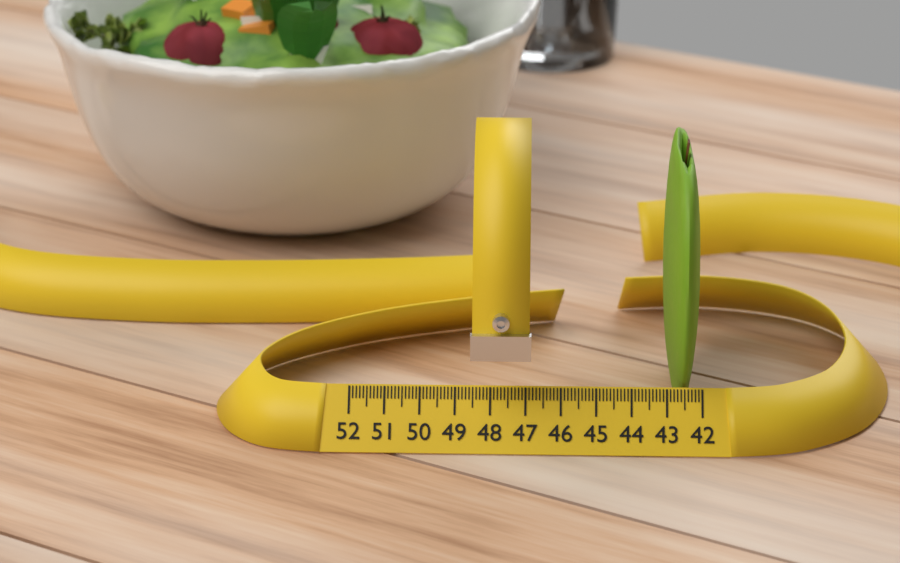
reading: 43.0 (no unit)
